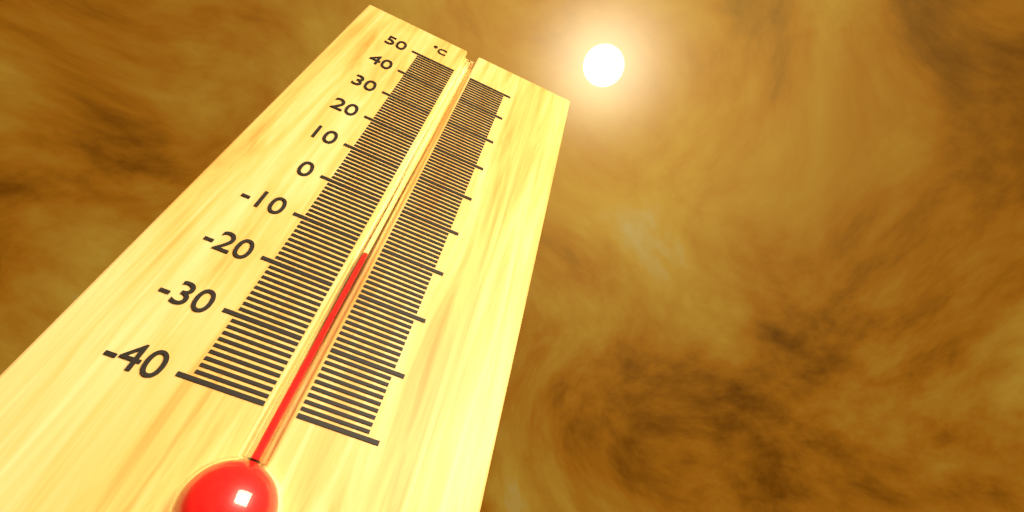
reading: -12 °C
